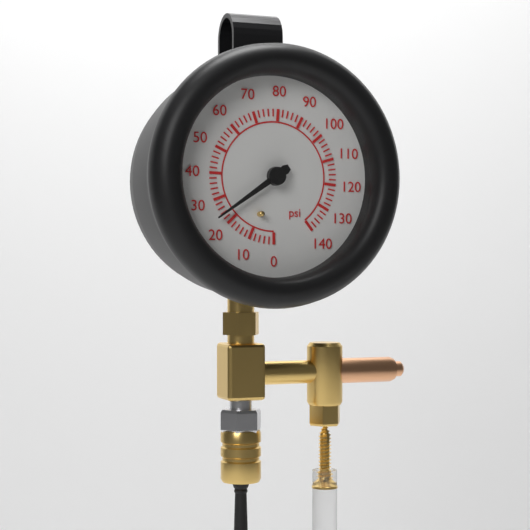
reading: 24 psi
